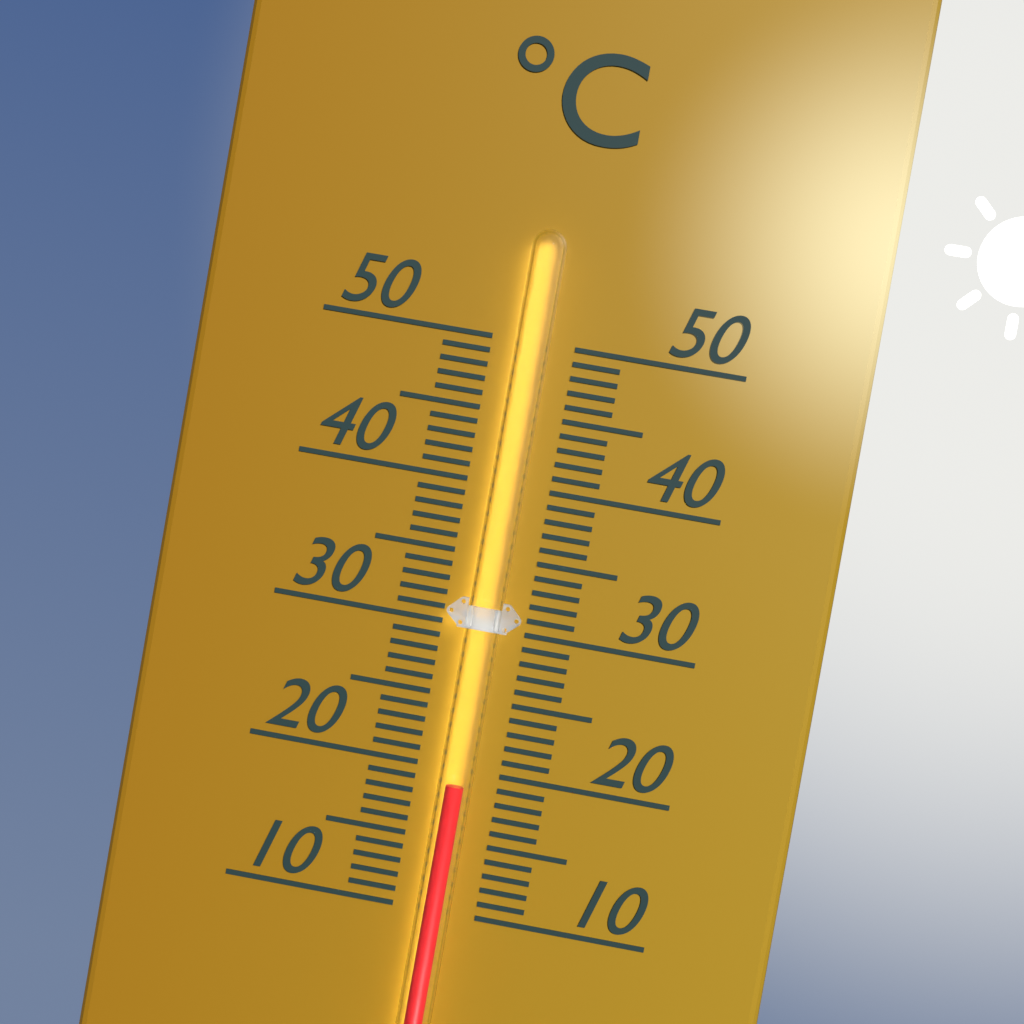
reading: 19 °C
